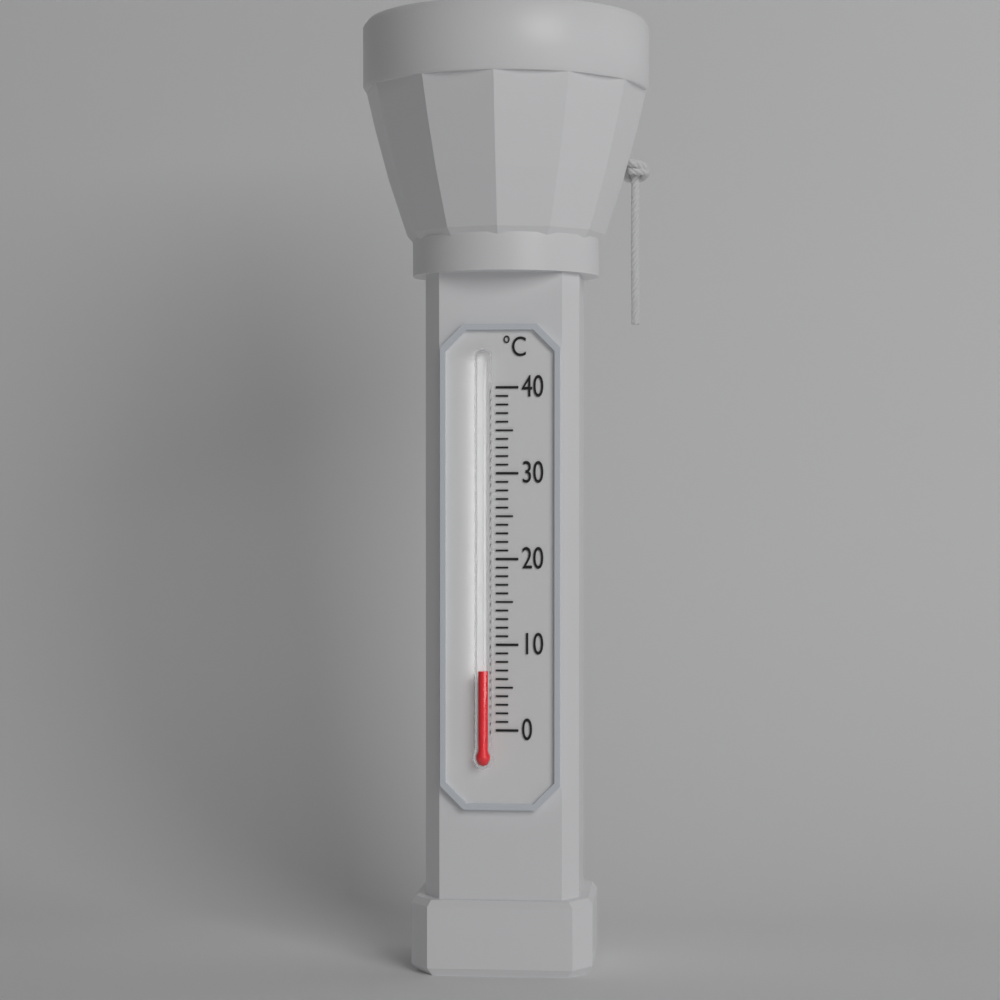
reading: 7 °C
